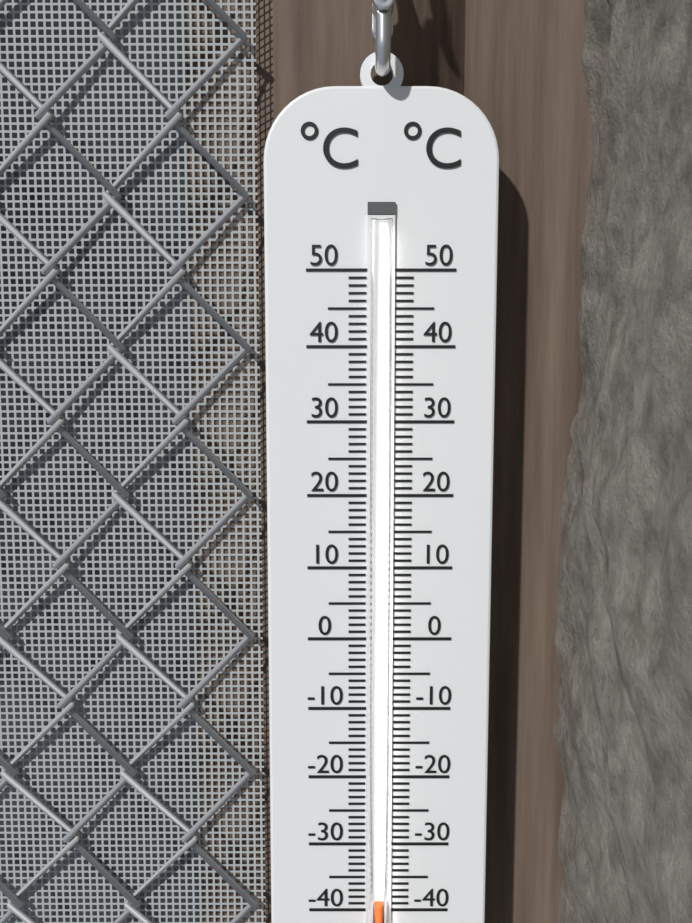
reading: -38 °C
